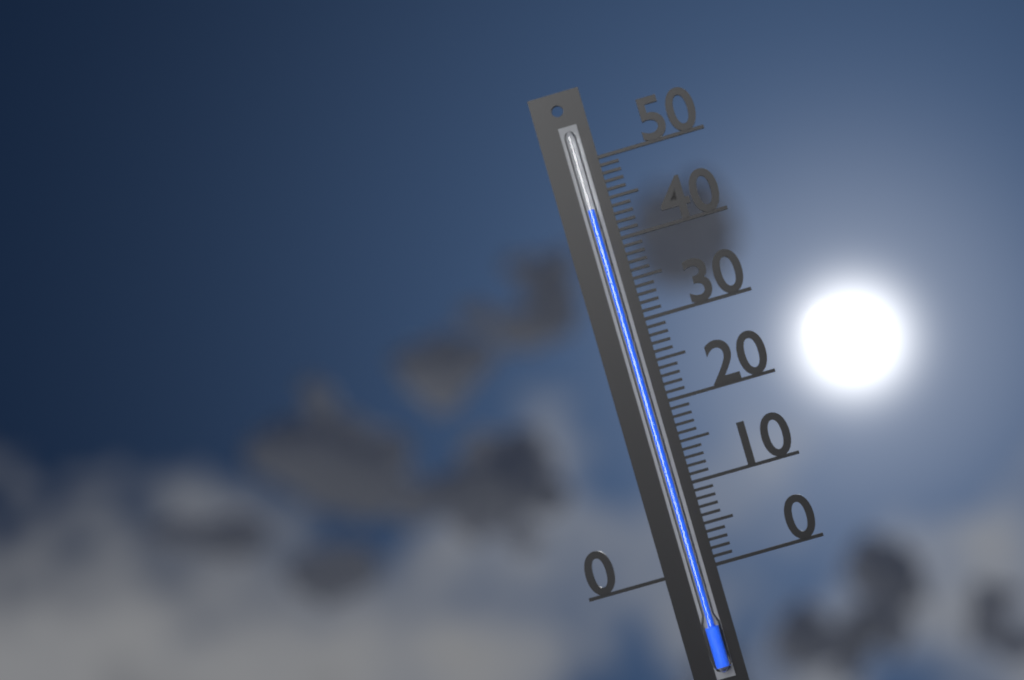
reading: 44 (no unit)
